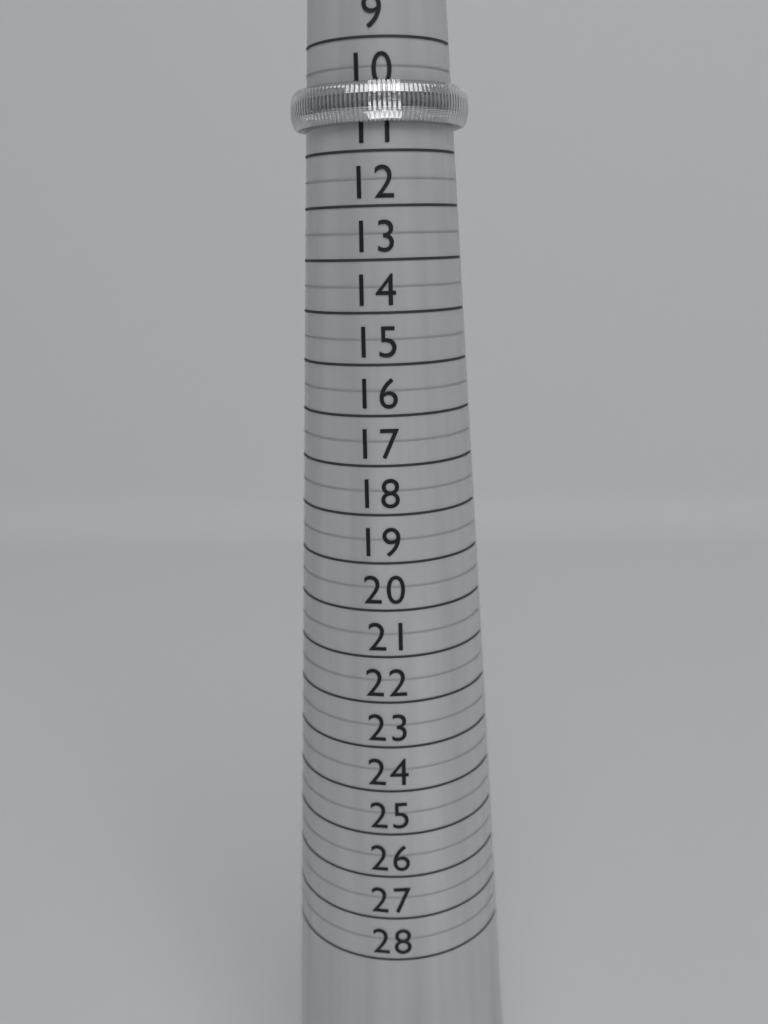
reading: 10.5 (no unit)
